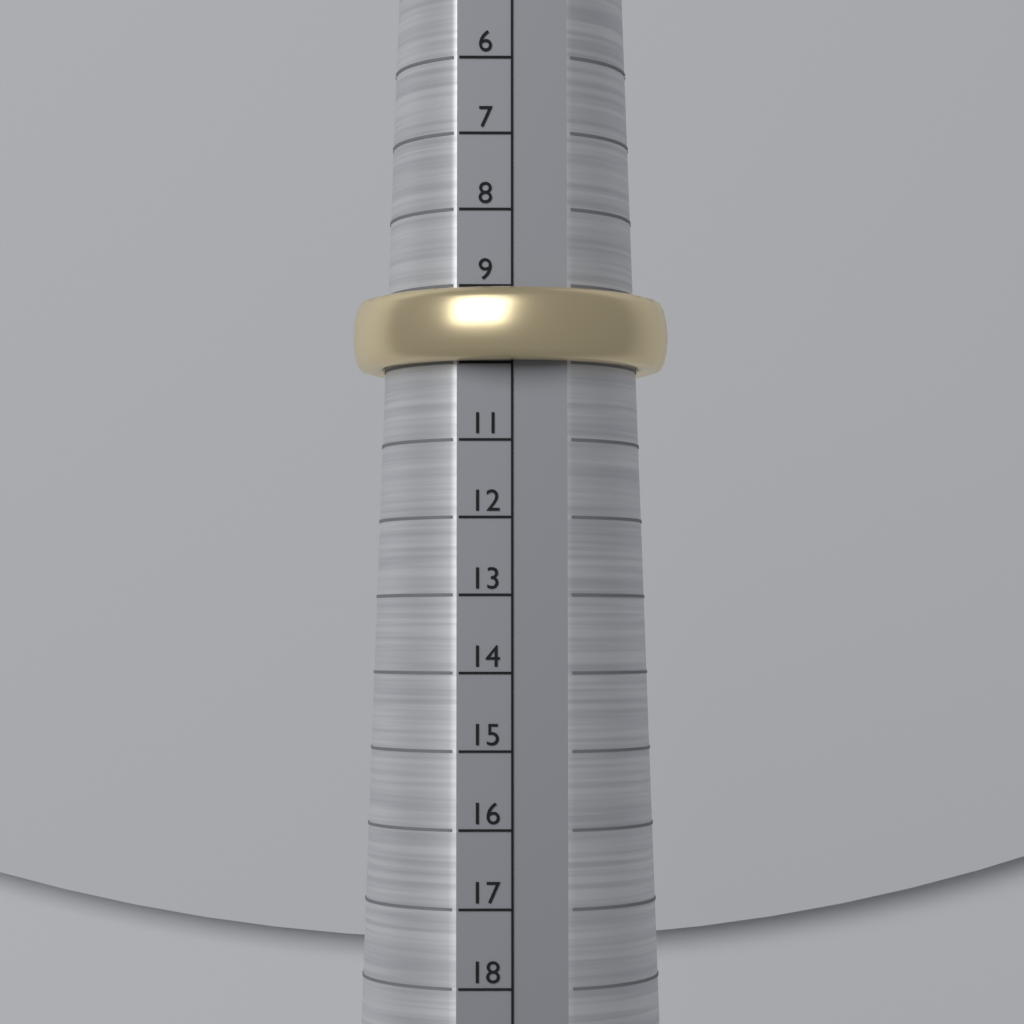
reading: 10 (no unit)
